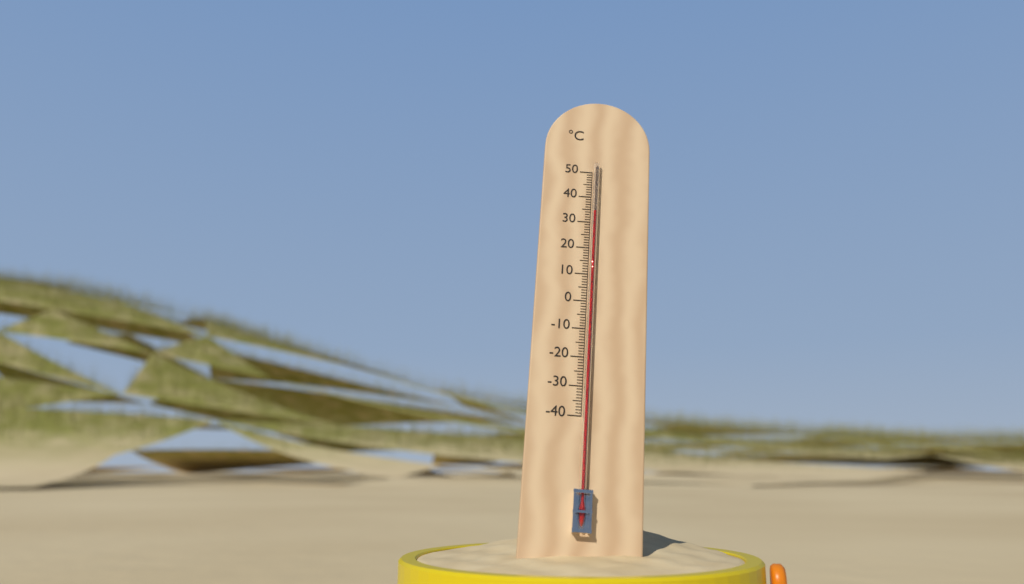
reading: 34 °C
